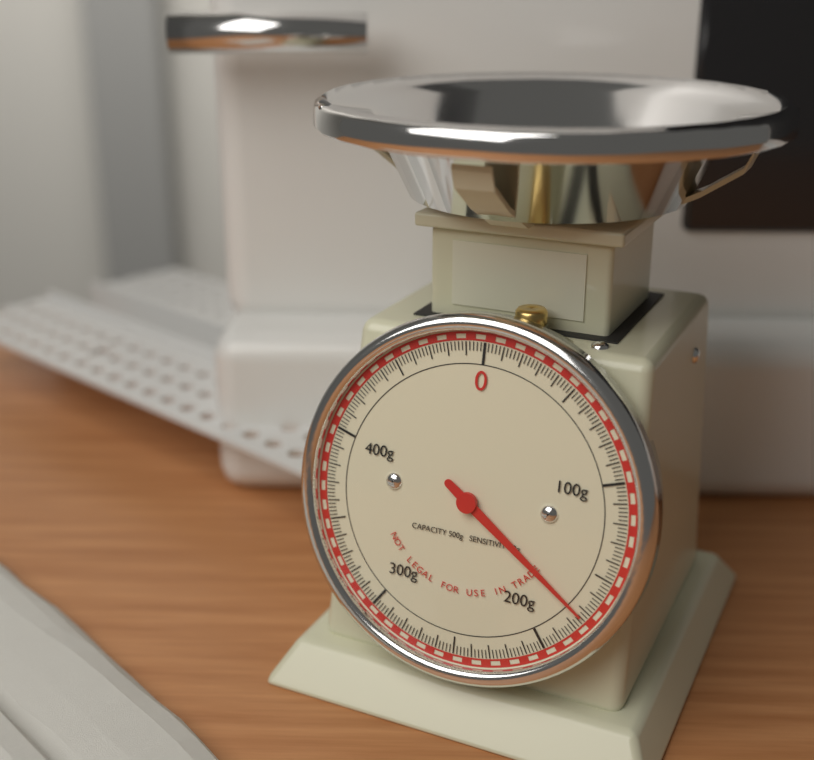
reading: 174 g
